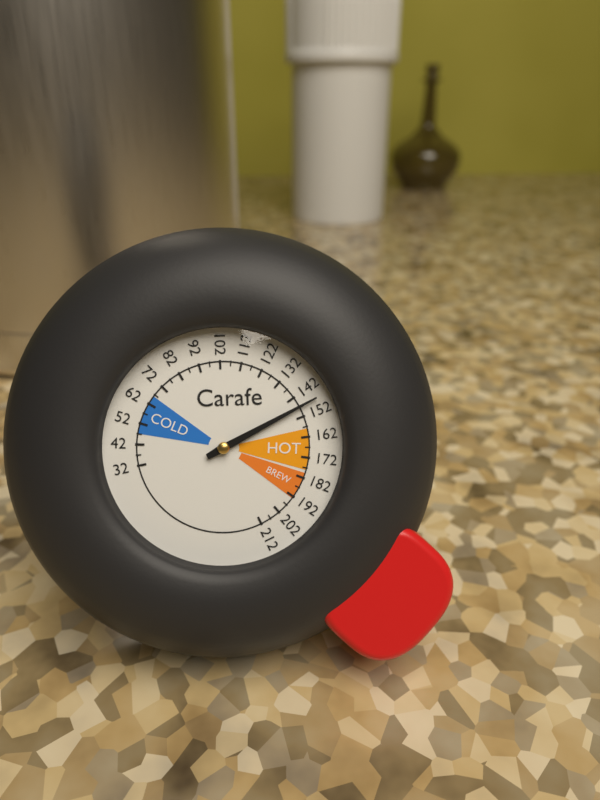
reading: 147 (no unit)
